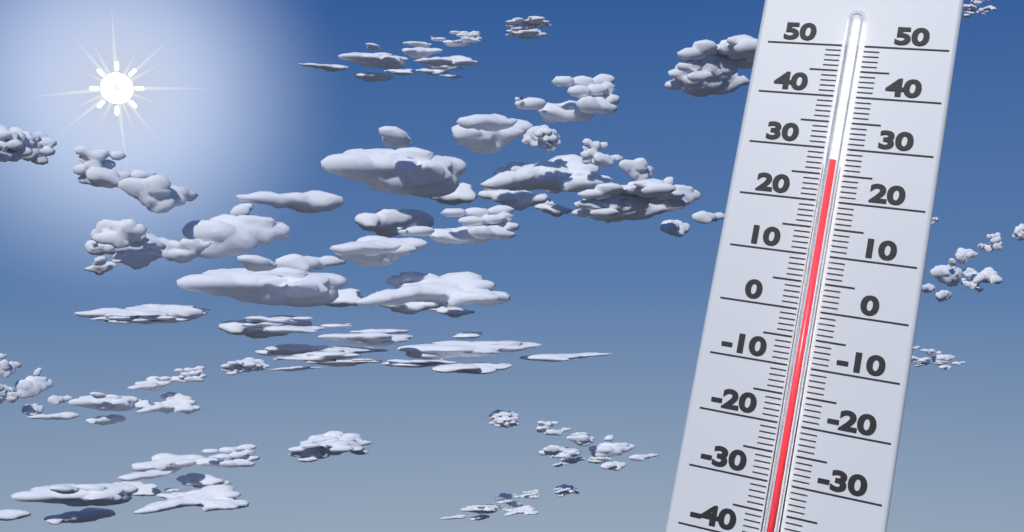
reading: 27 (no unit)
